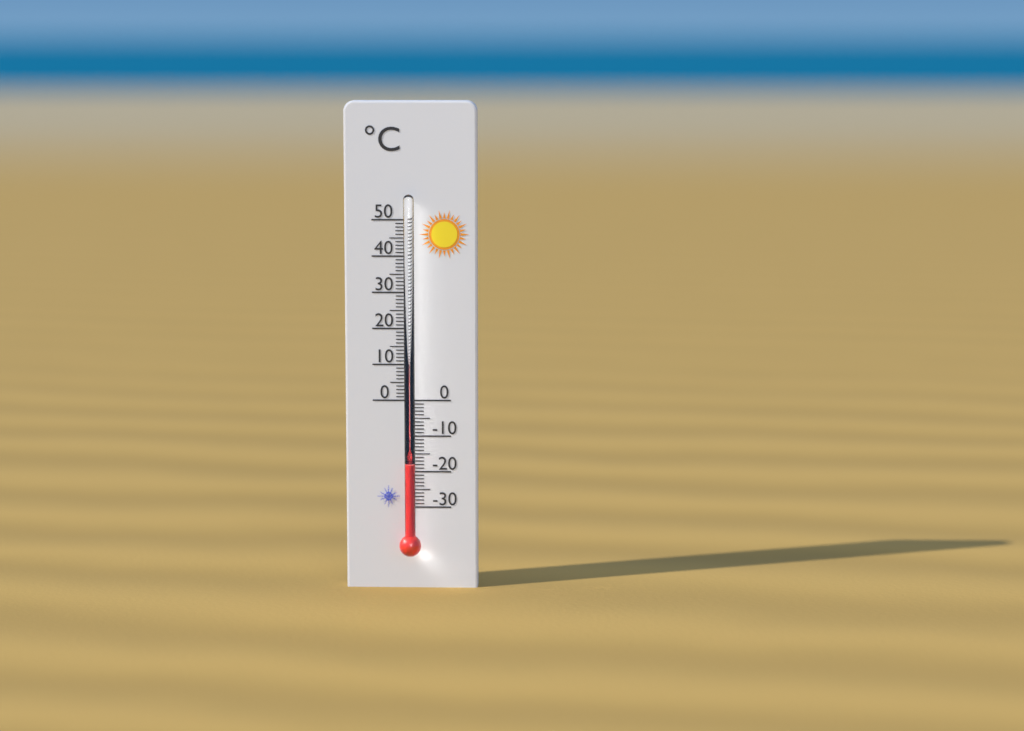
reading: -18 °C
